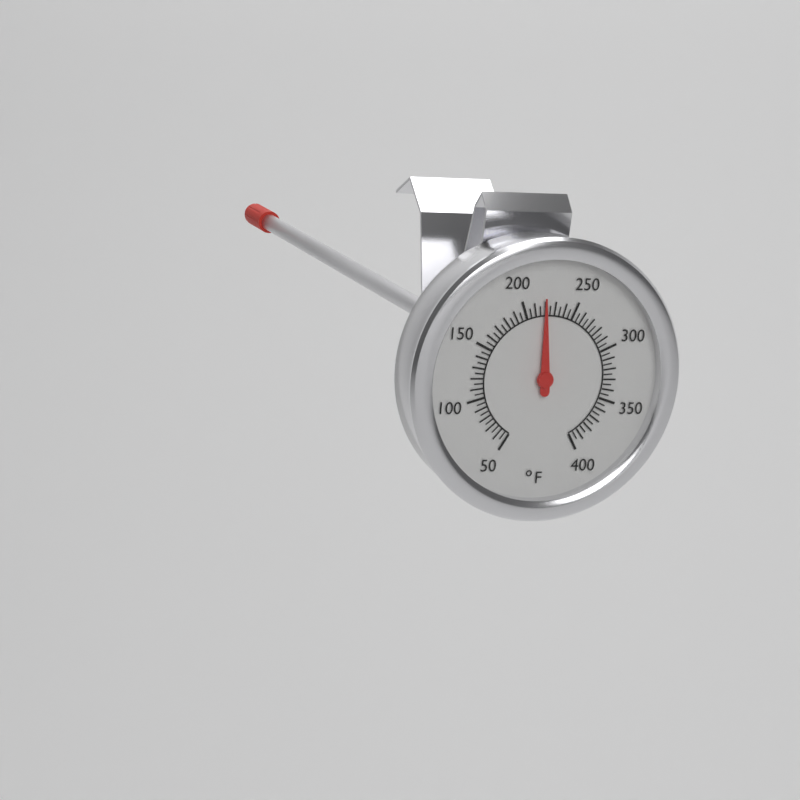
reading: 220 °F
